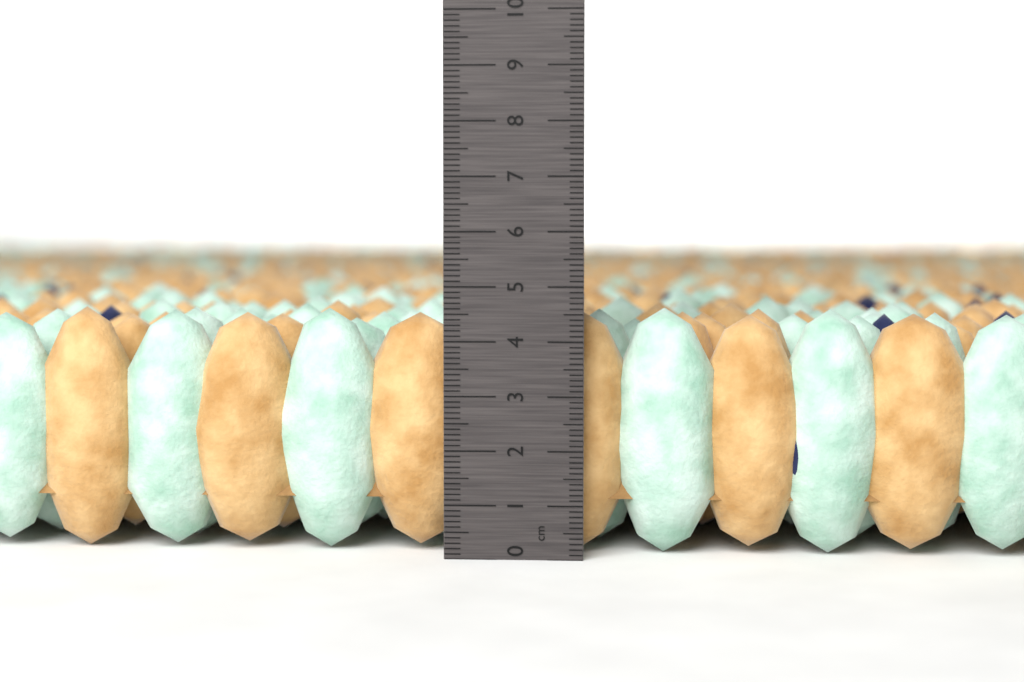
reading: 4.6 cm
